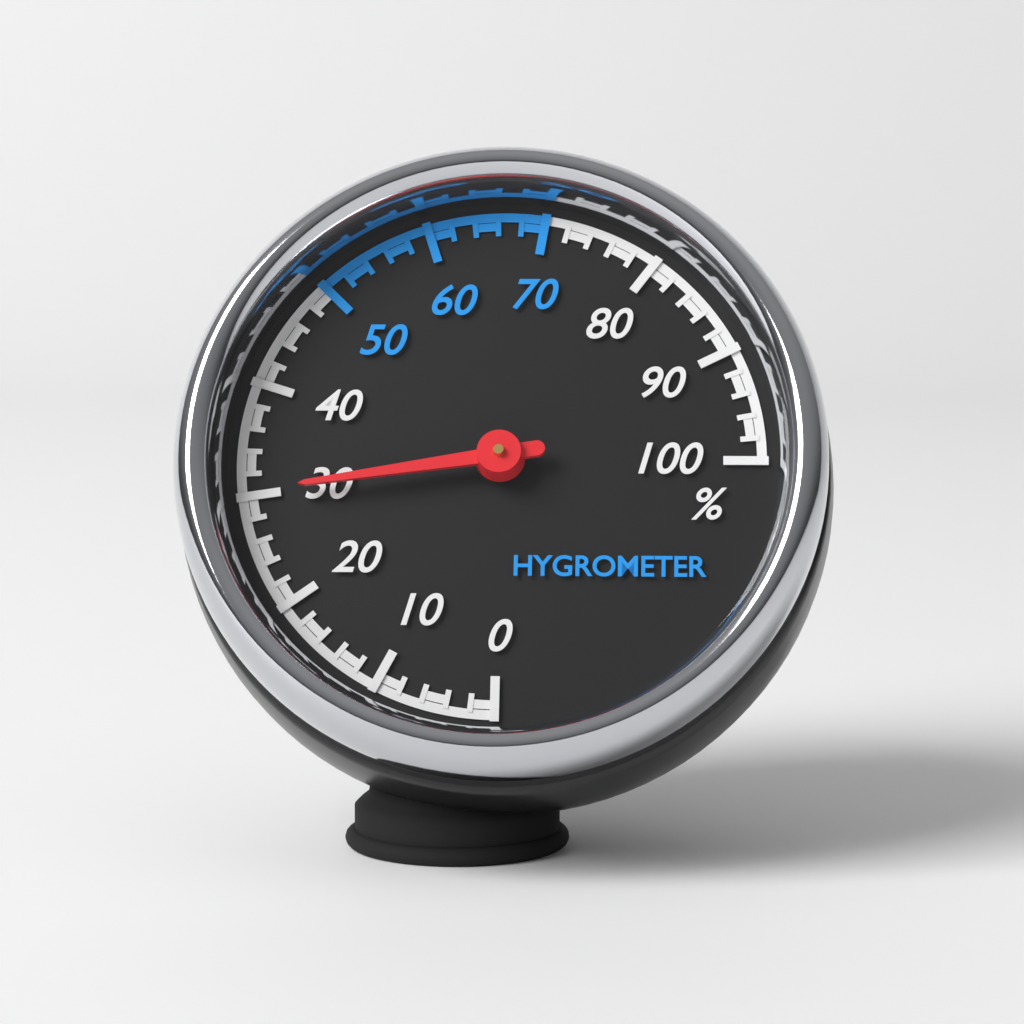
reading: 30 %
